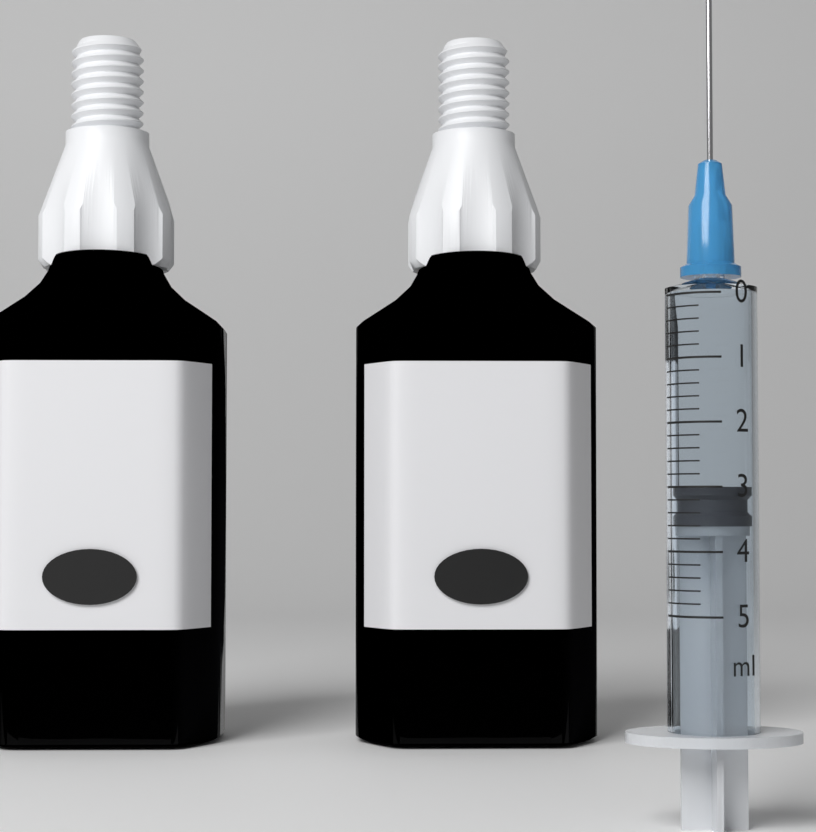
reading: 3.0 ml
